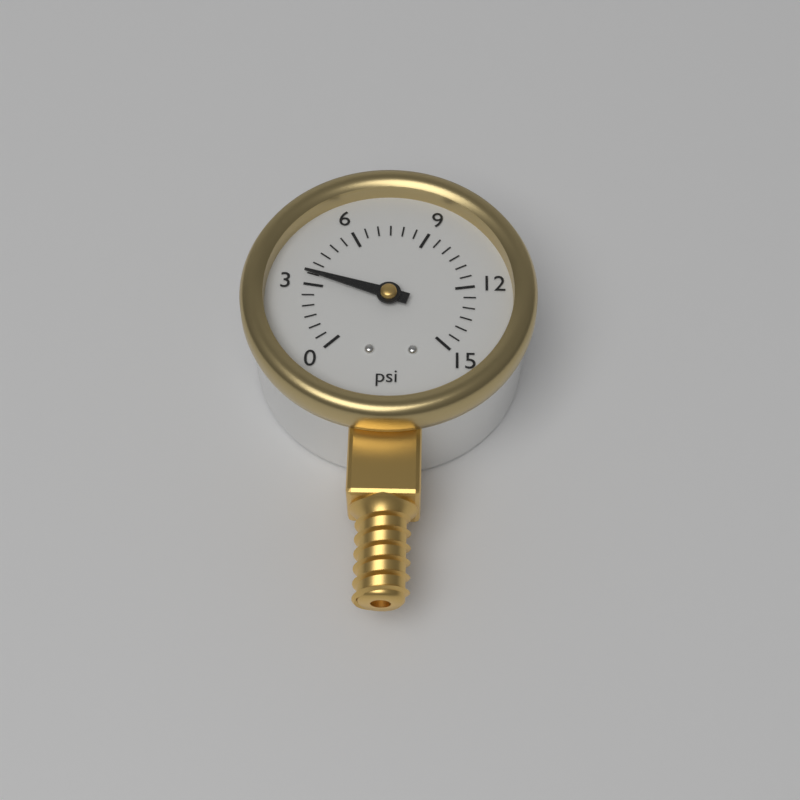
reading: 3.5 psi
